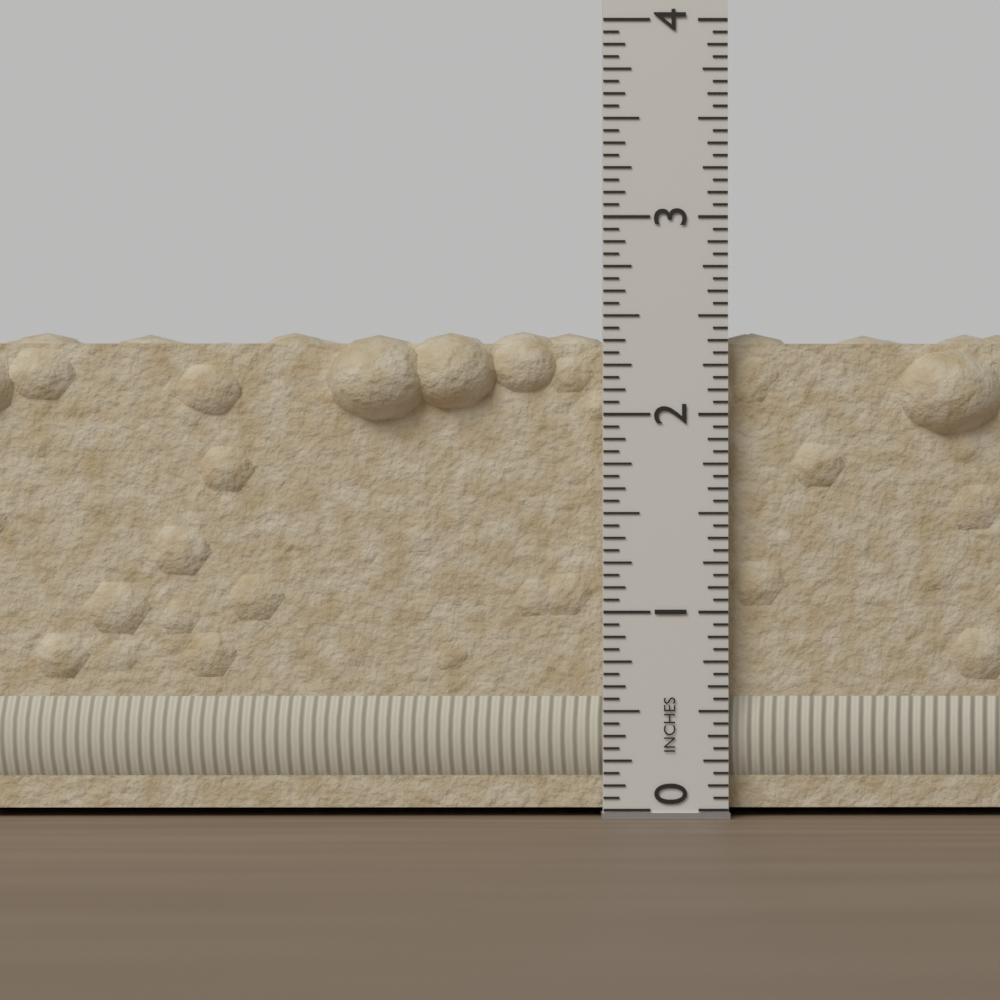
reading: 2.4375 in
